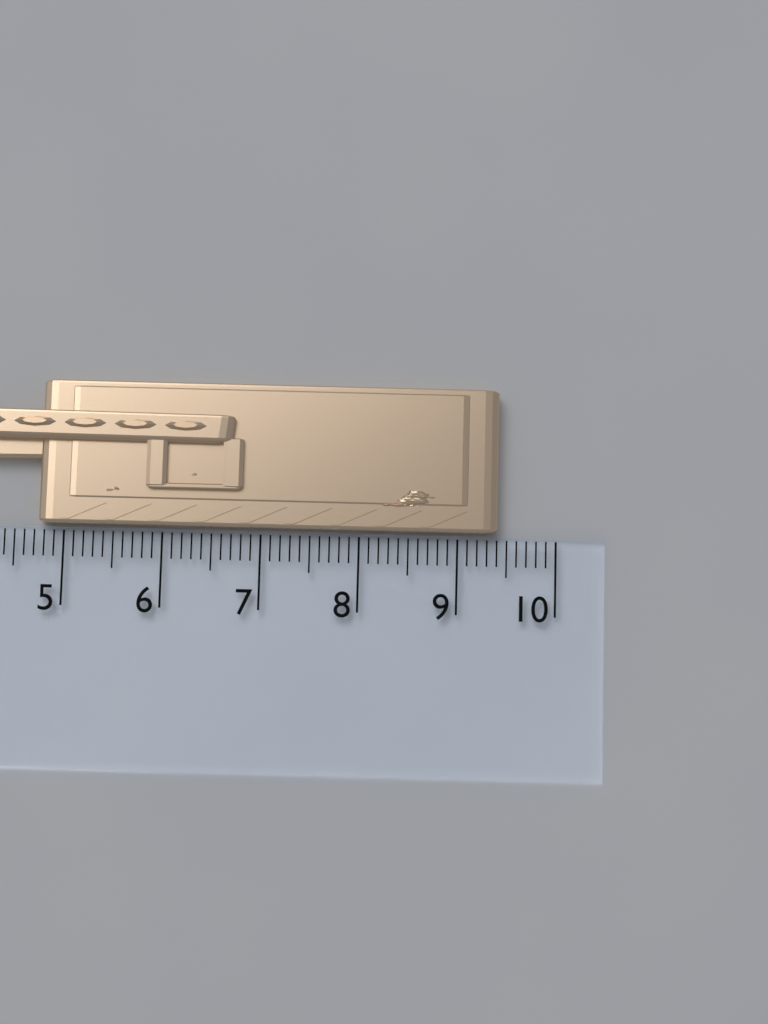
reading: 9.4 cm
